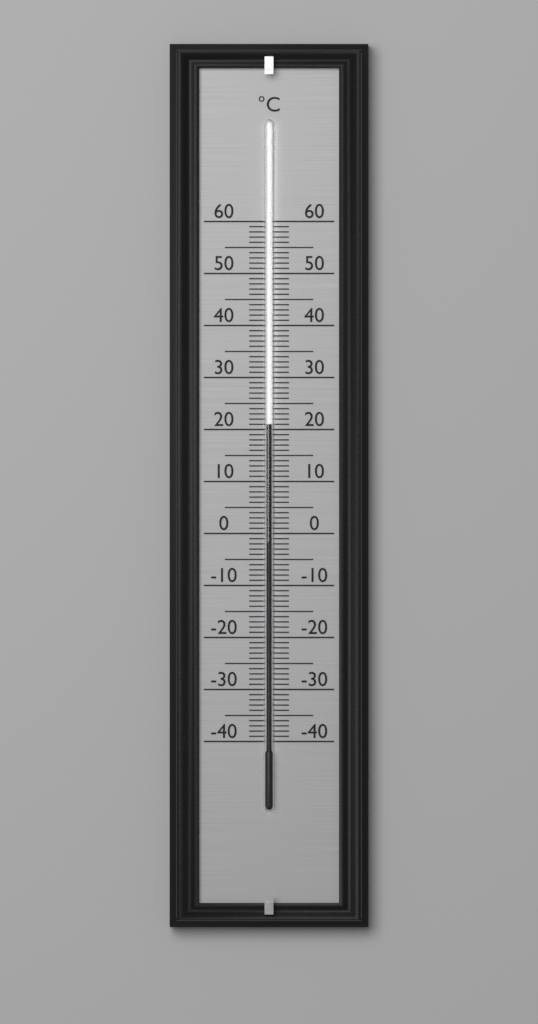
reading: 21 °C
